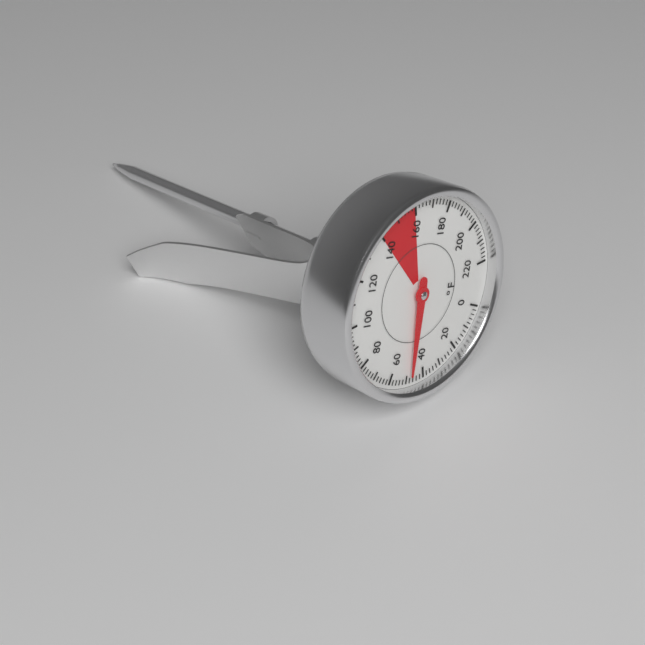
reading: 48 °F
